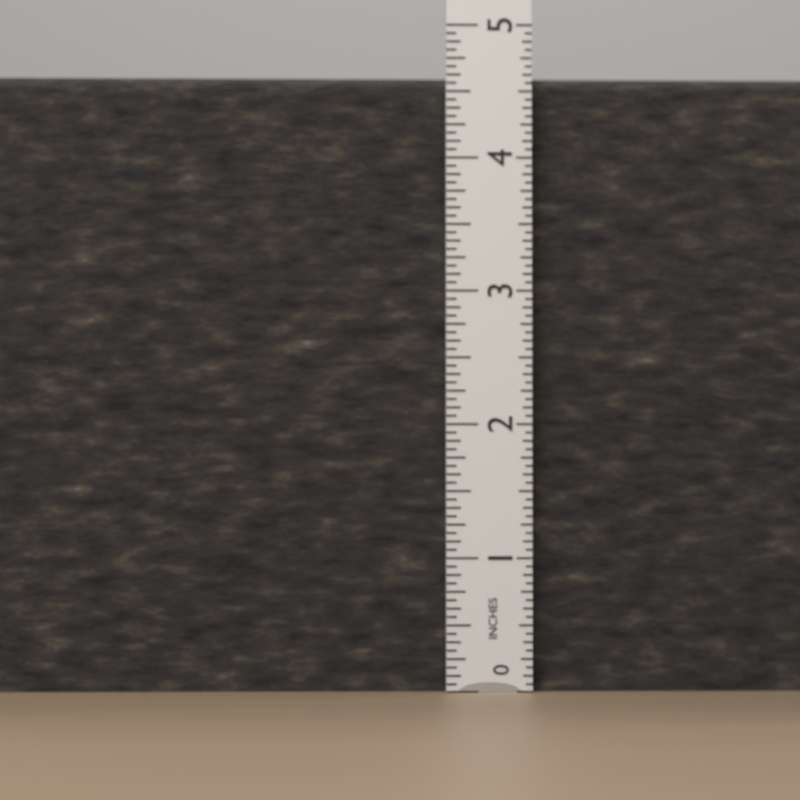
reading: 4.6250 in
